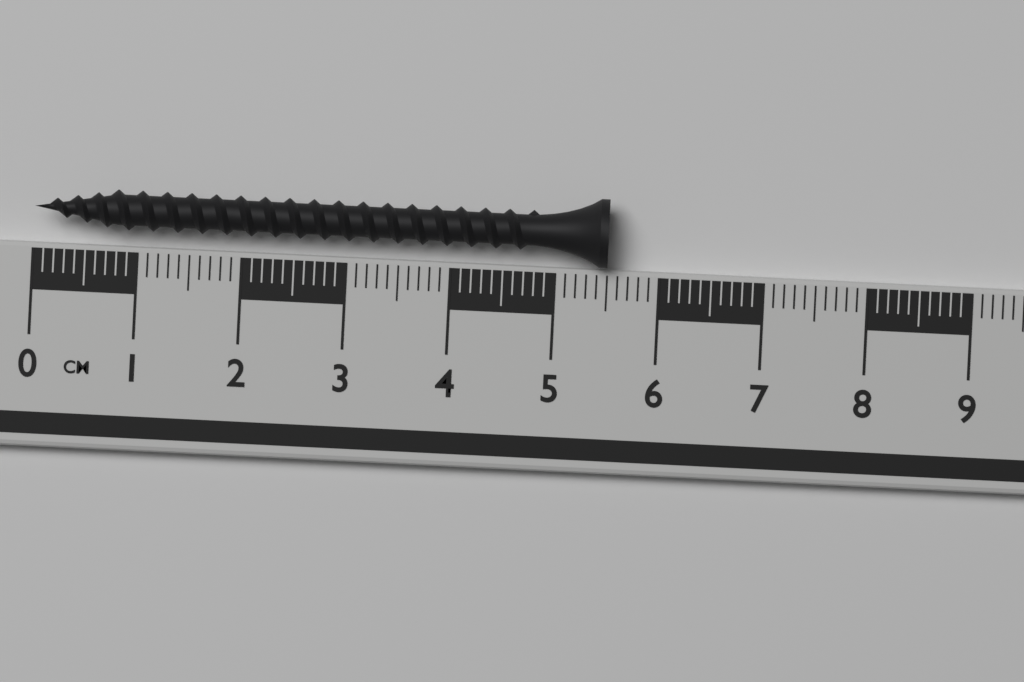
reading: 5.5 cm
